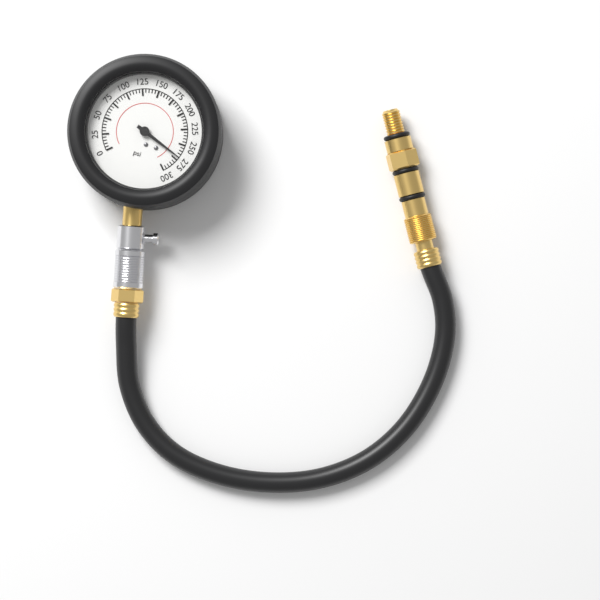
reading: 270 psi
